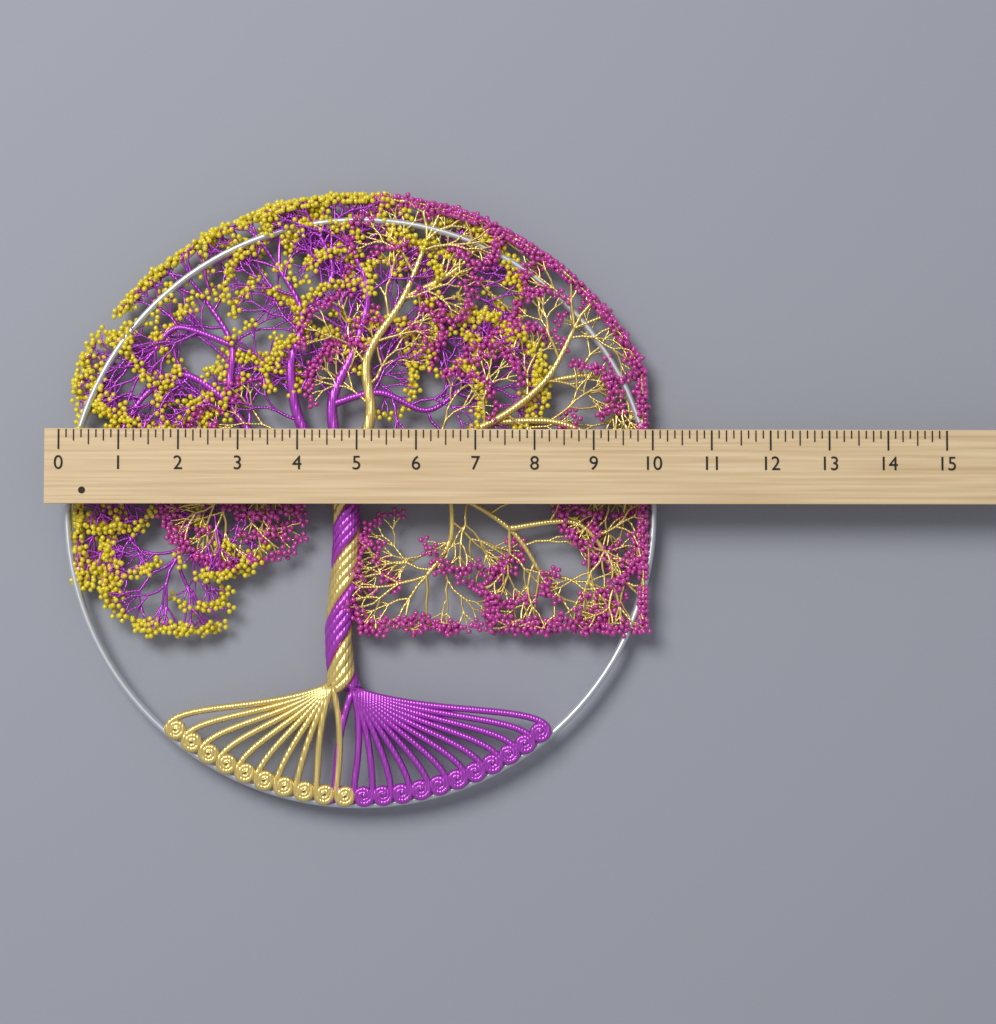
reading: 10.125 (no unit)
